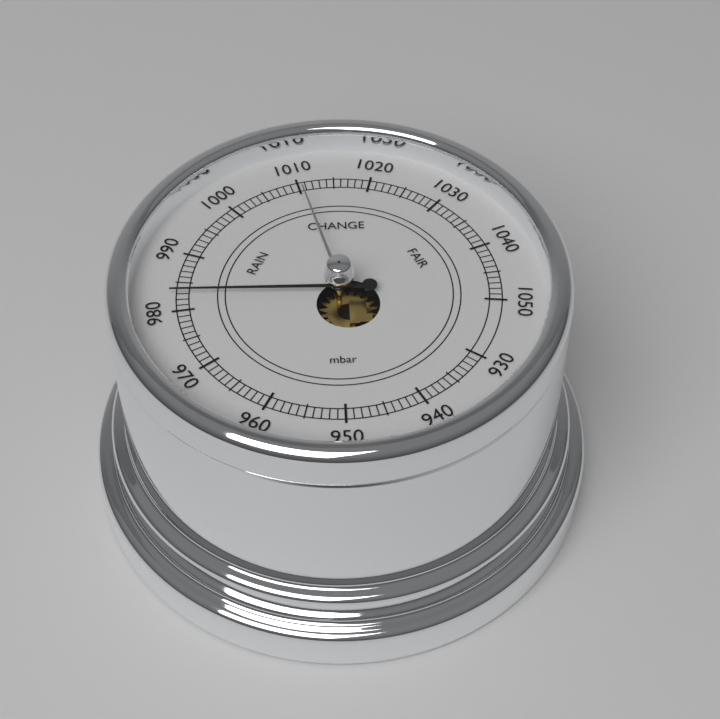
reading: 983 mbar
